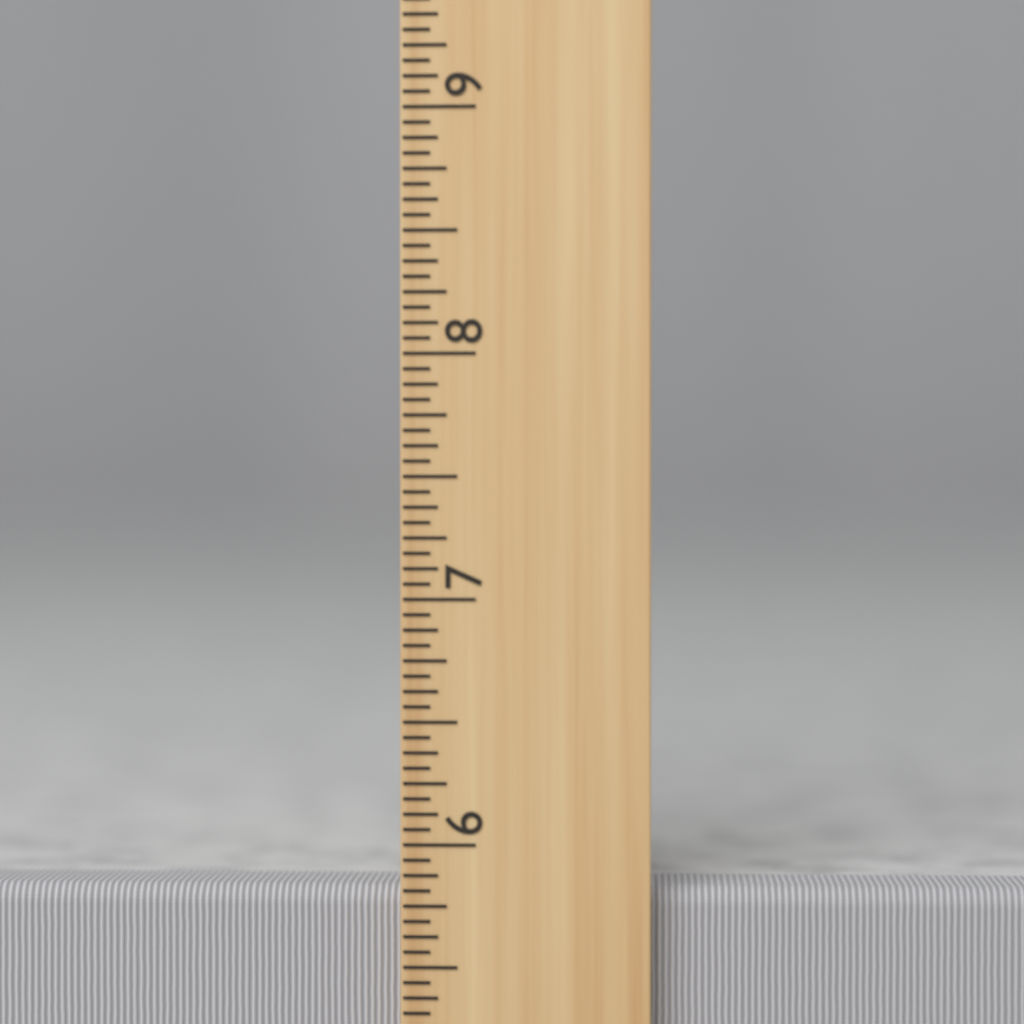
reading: 5.8125 inch
